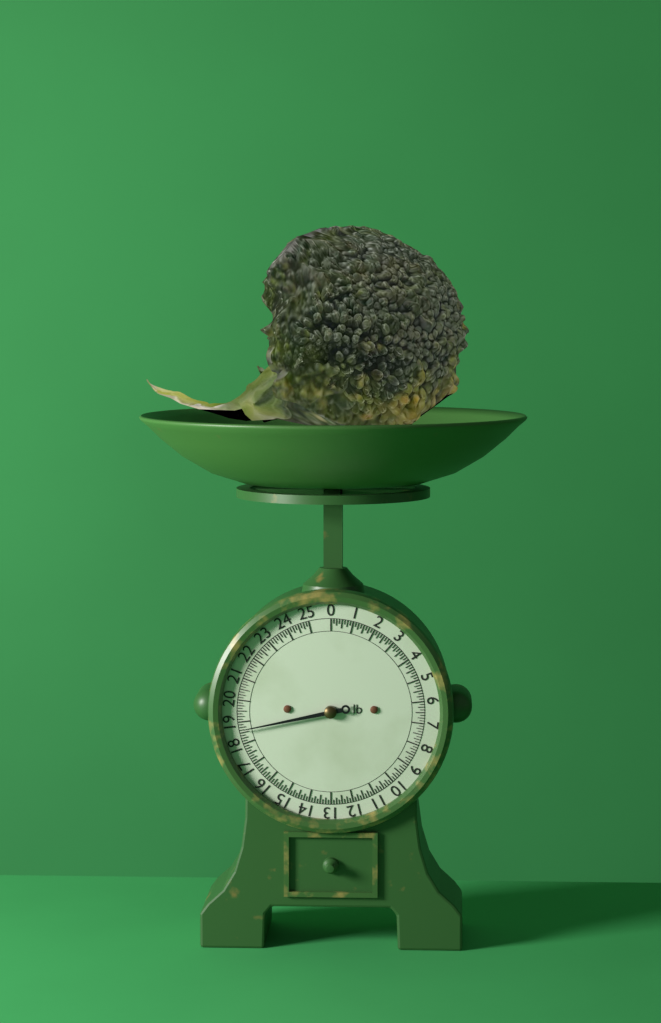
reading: 18.625 lb
